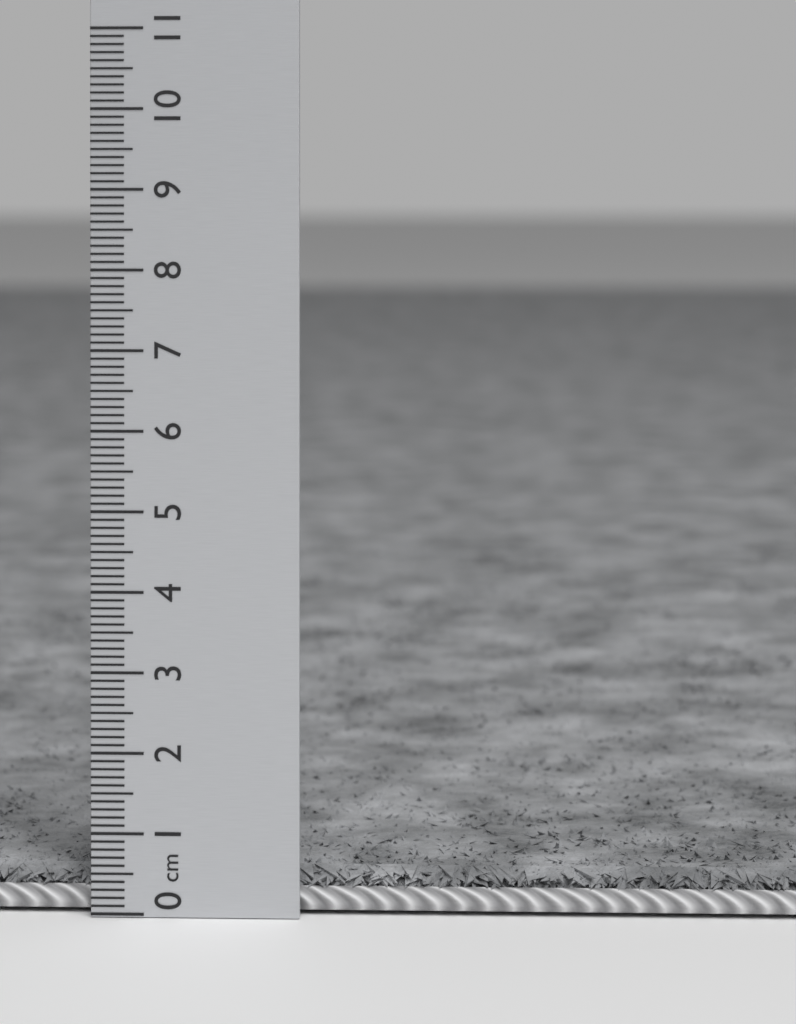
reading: 0.5 cm
